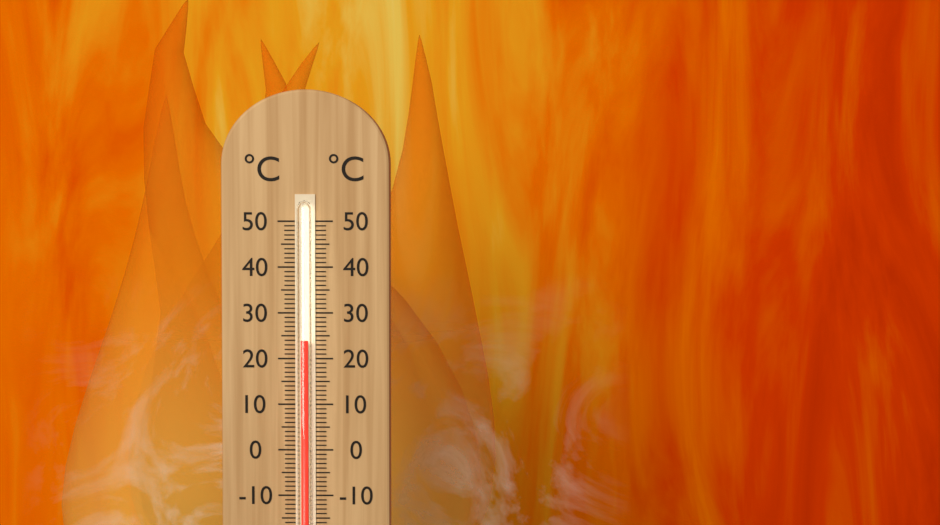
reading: 24 °C
